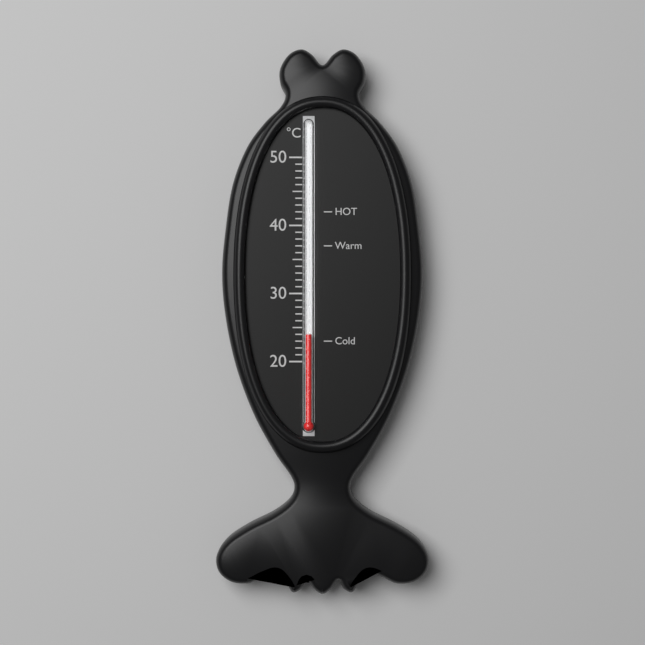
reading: 24 °C
